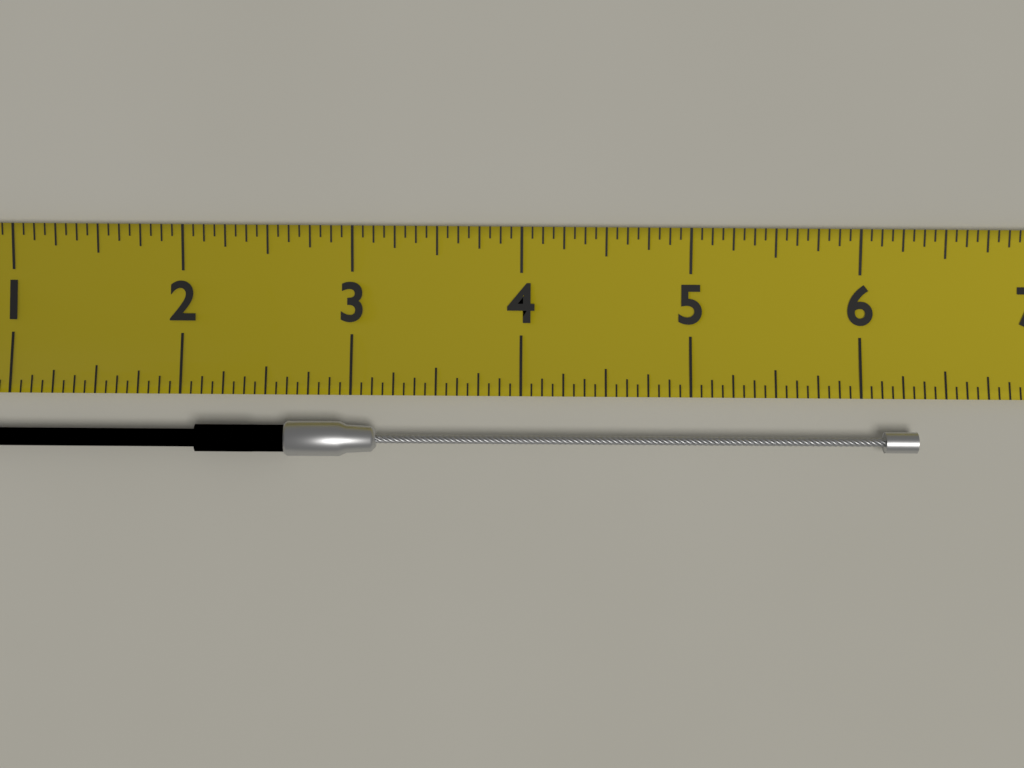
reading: 6.3125 (no unit)
